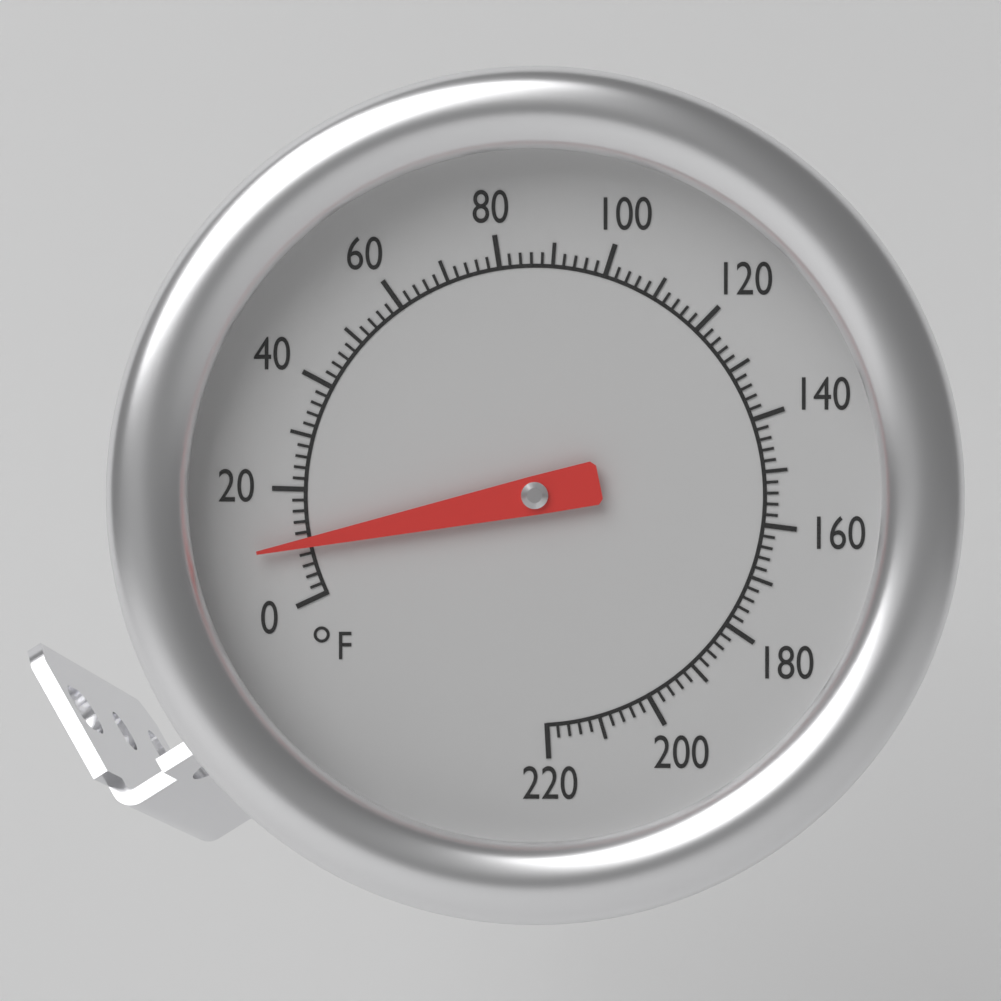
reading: 10 °F
